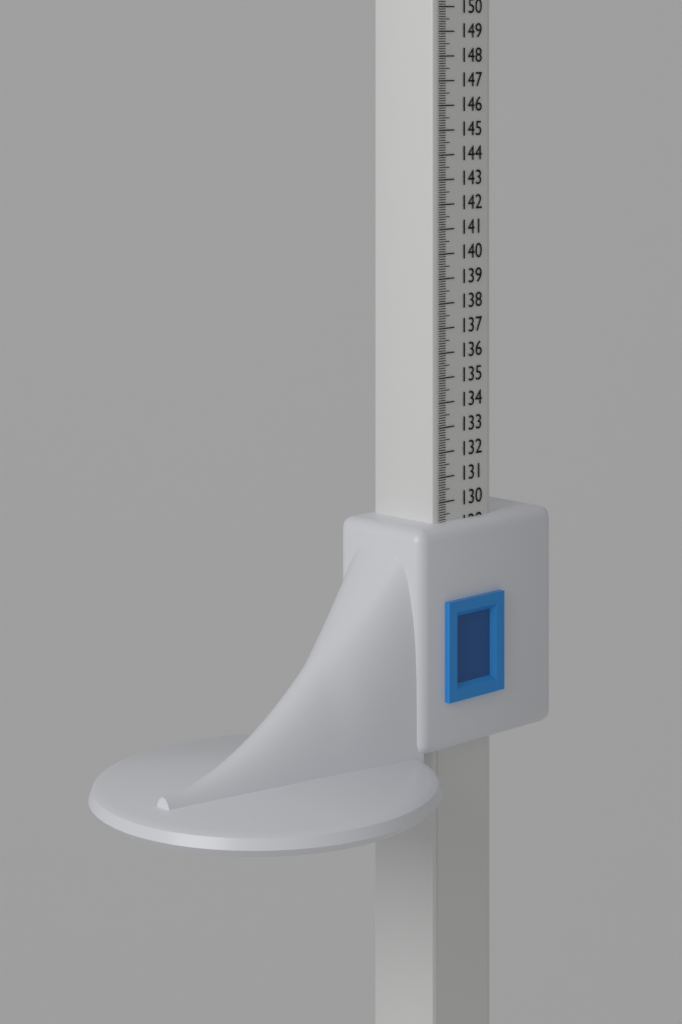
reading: 129.2 cm
